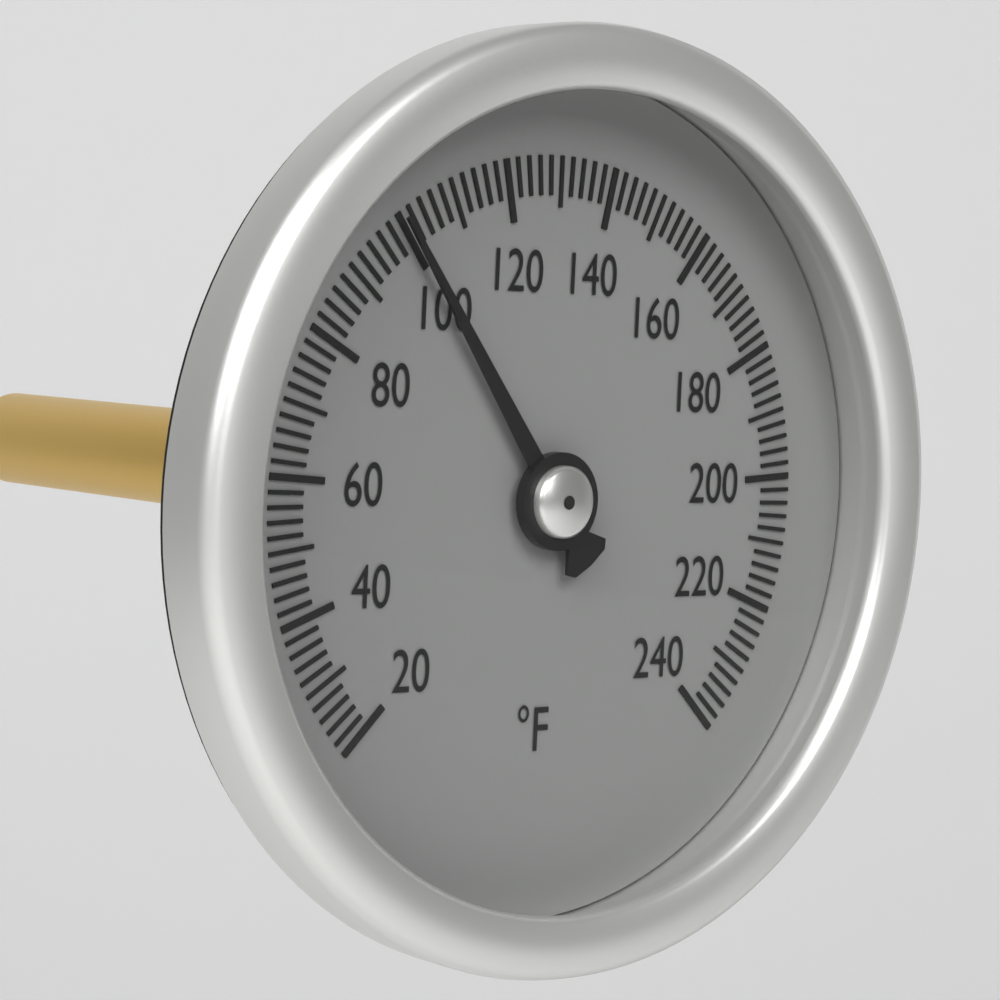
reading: 100 °F
